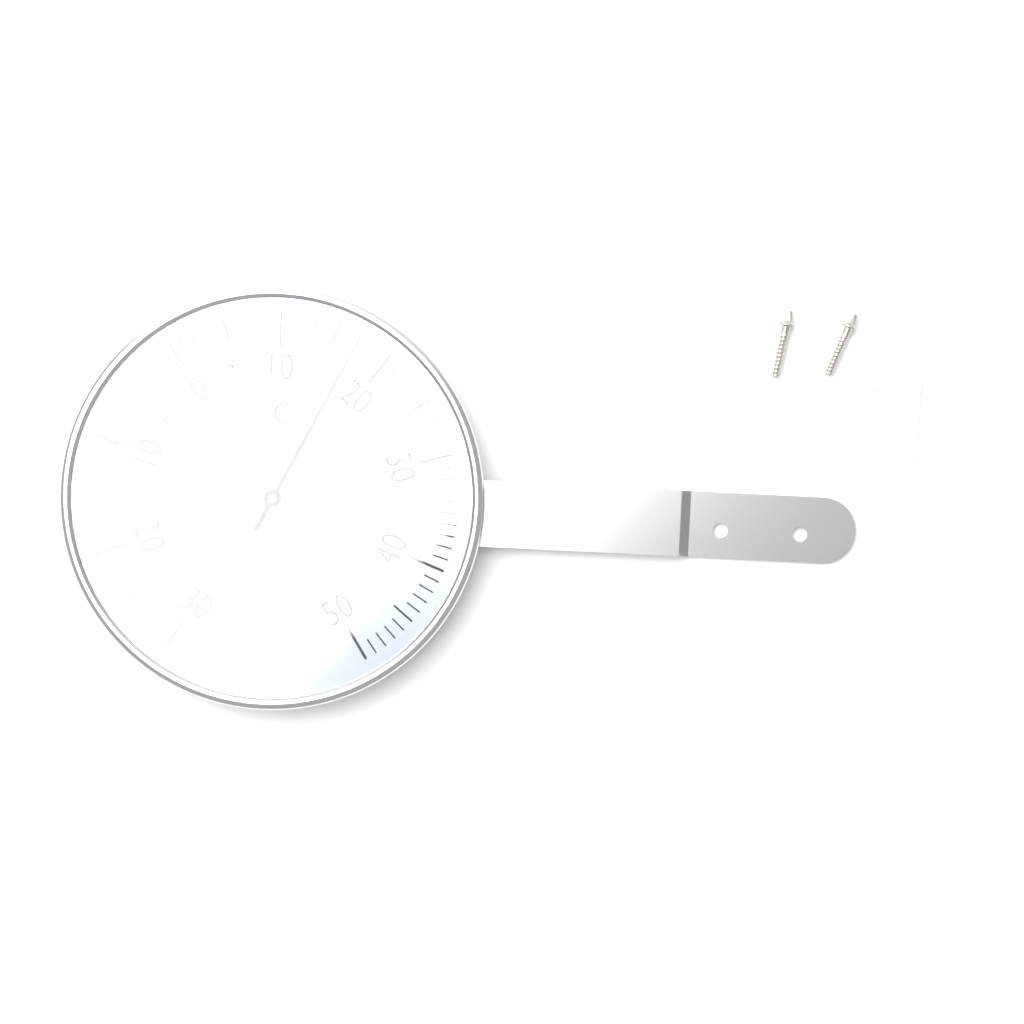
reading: 17 °C
